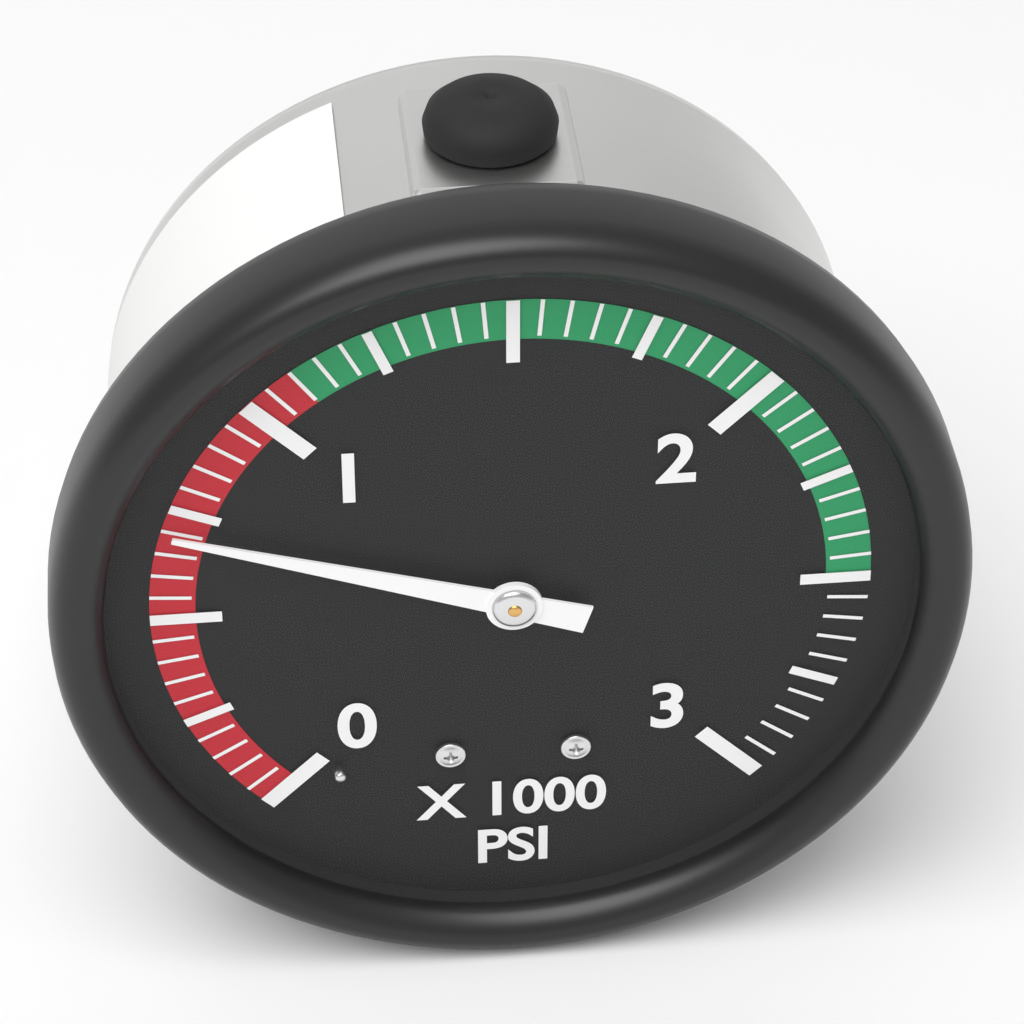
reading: 700 psi
